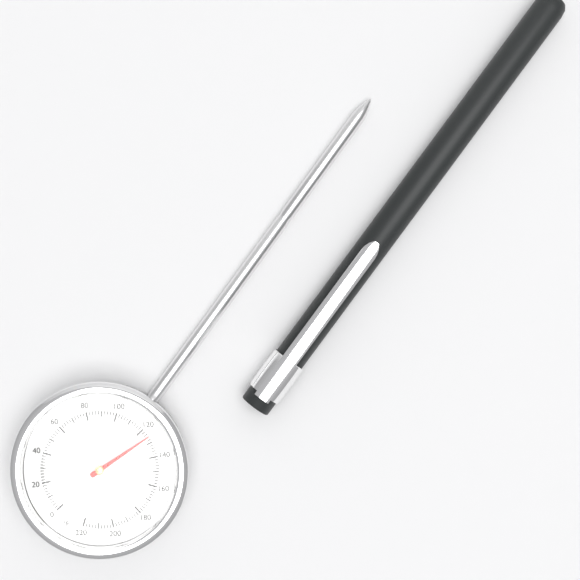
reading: 126 °F
